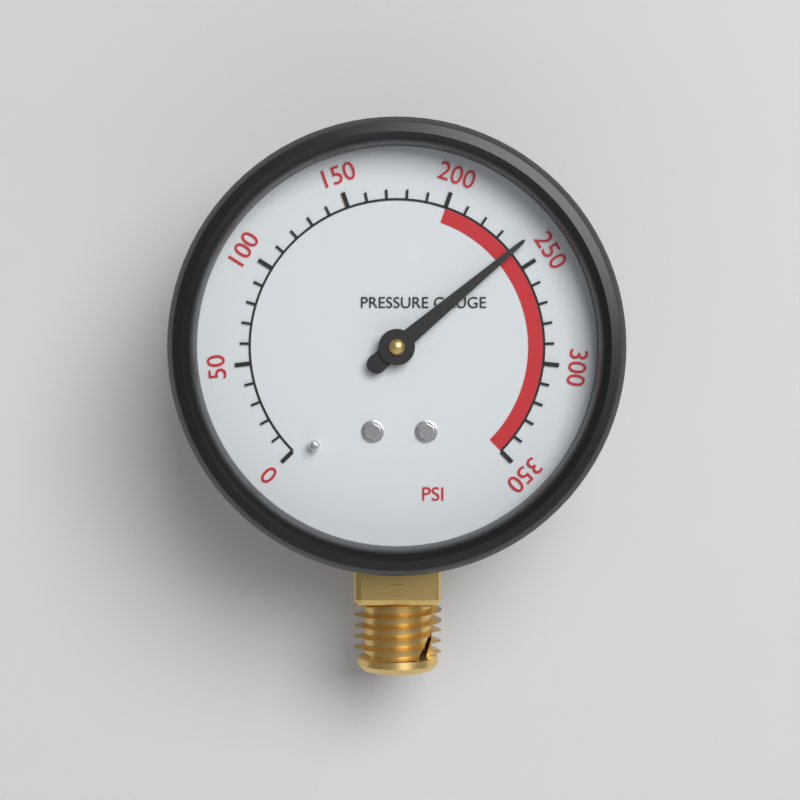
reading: 240 psi
